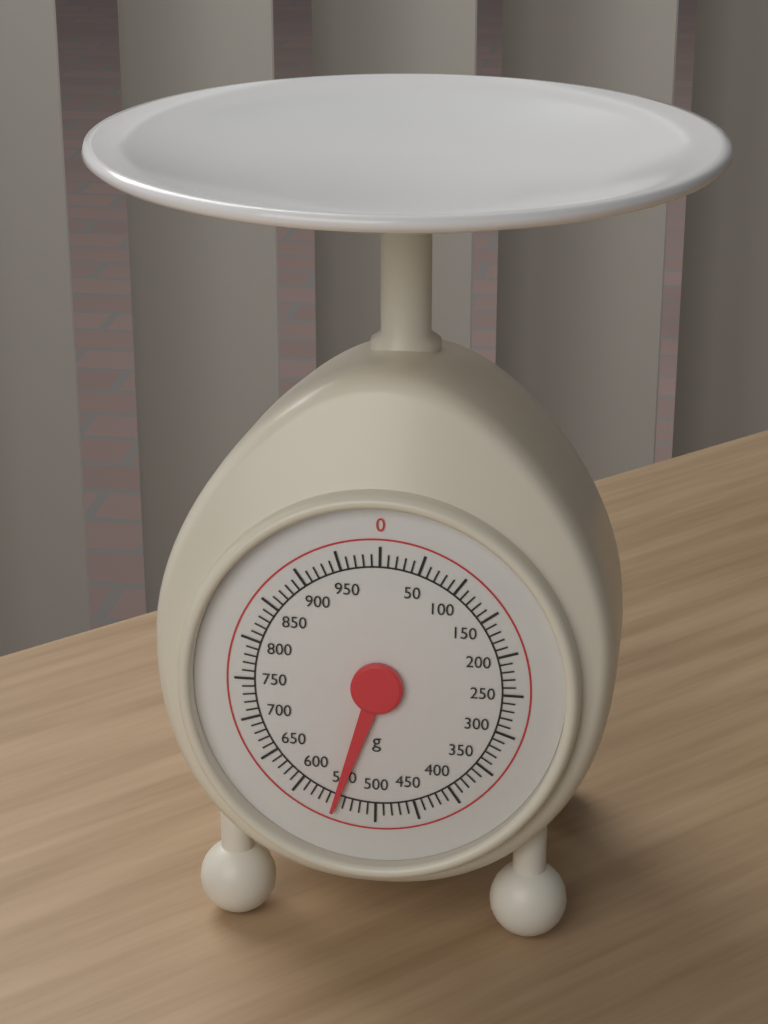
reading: 550 g
